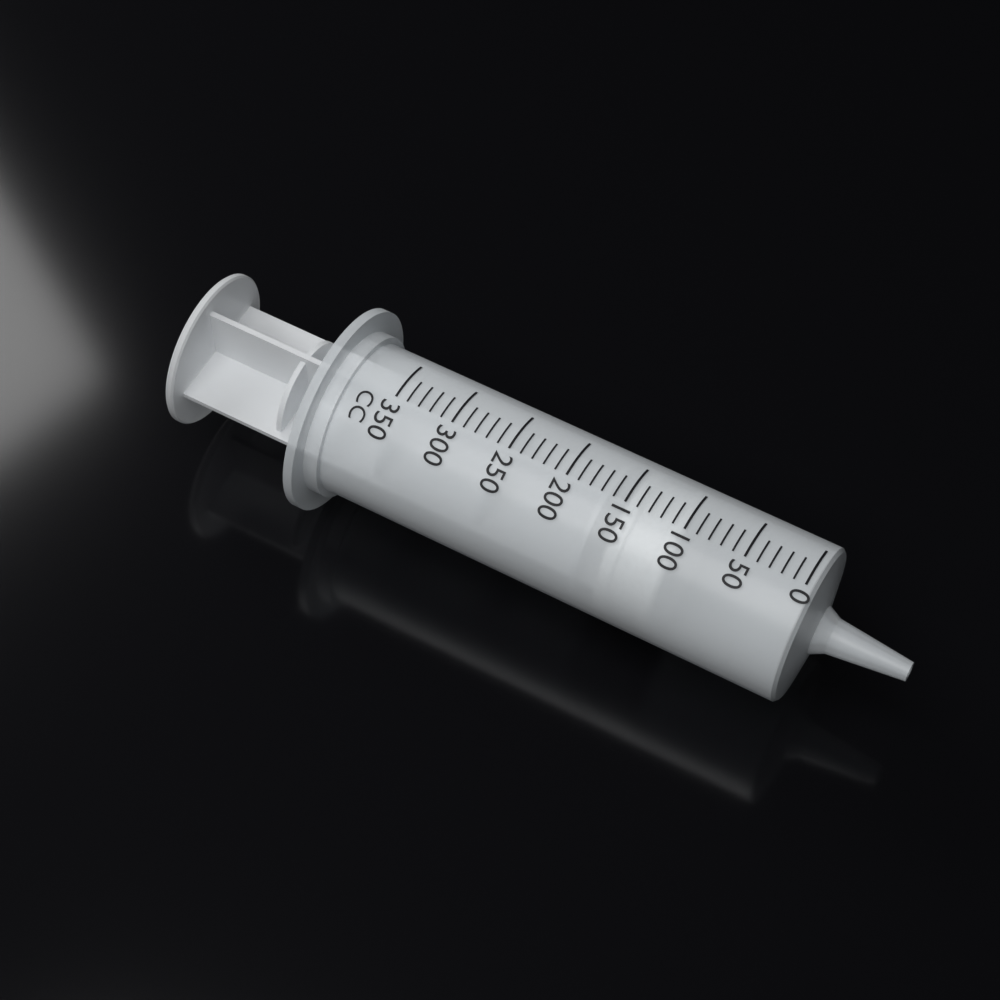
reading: 100 cc
